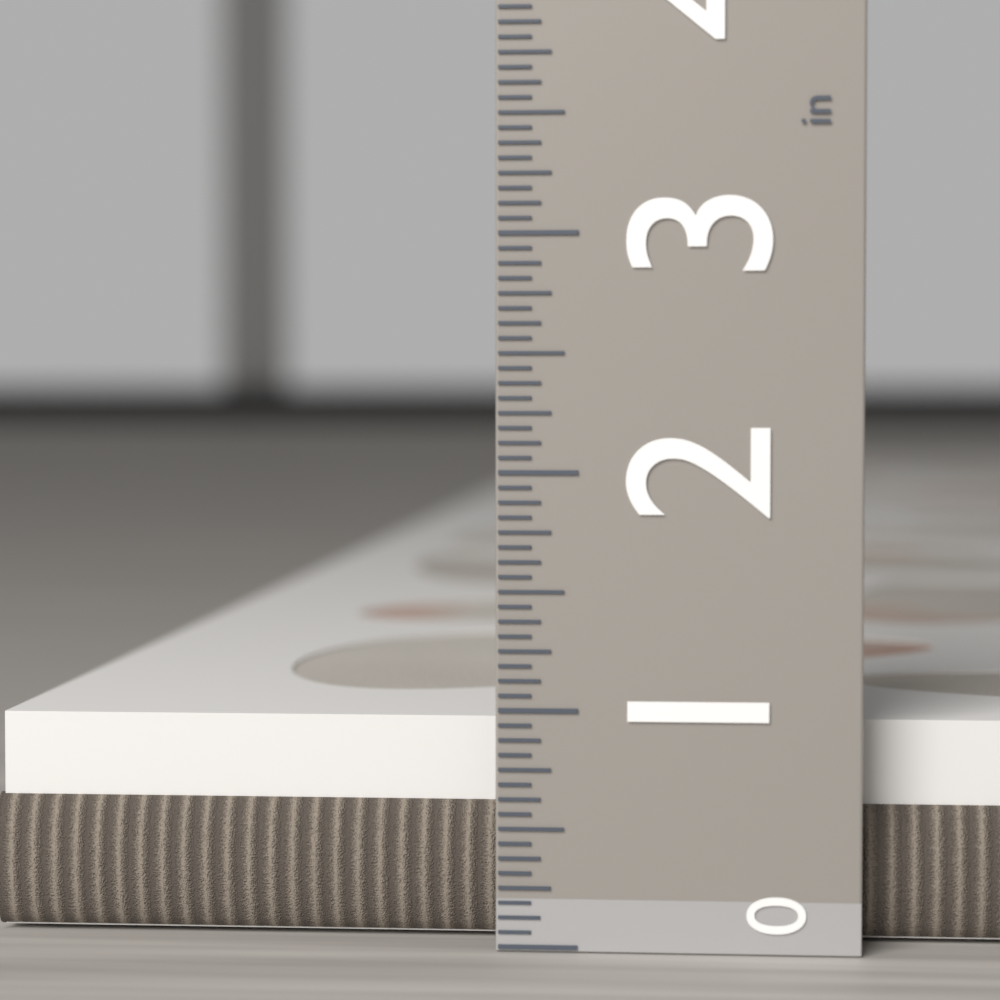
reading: 0.9375 in
